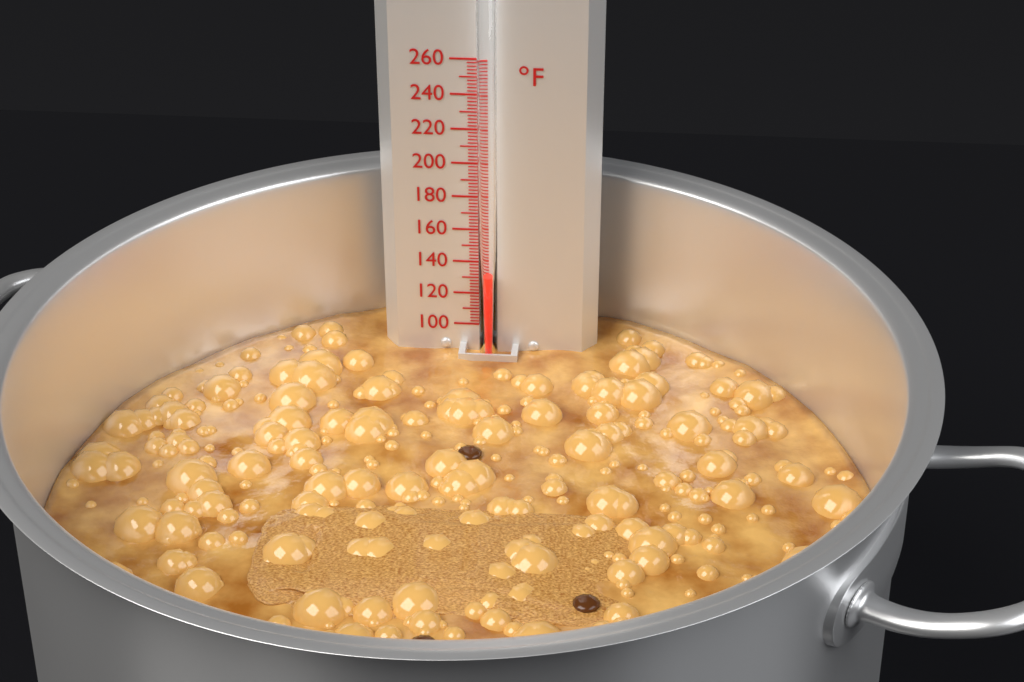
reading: 134 °F
